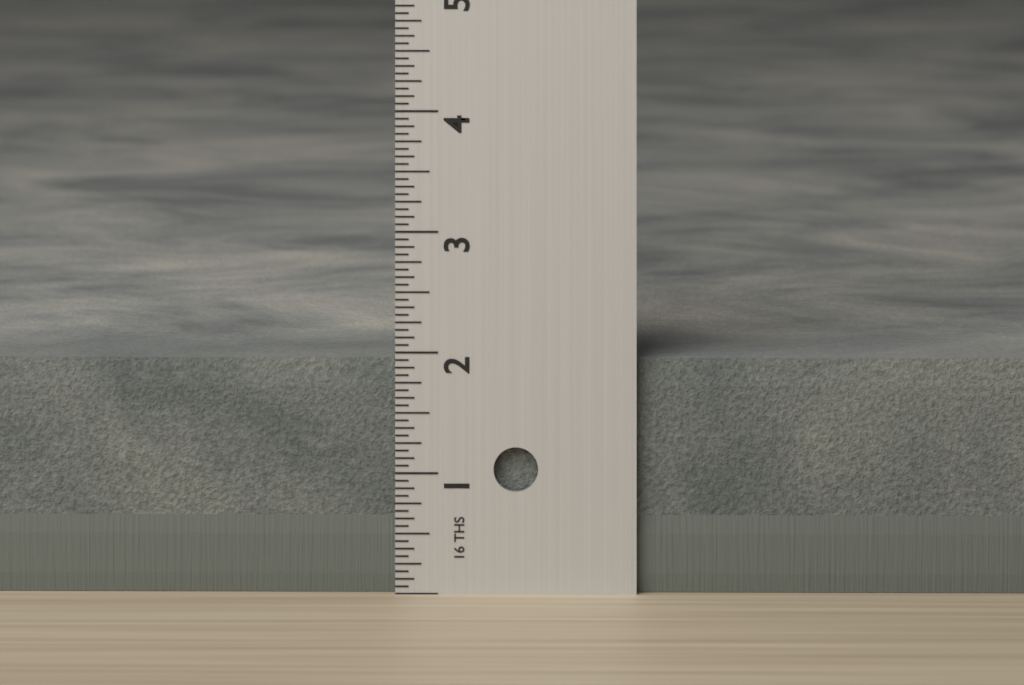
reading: 1.9375 in
